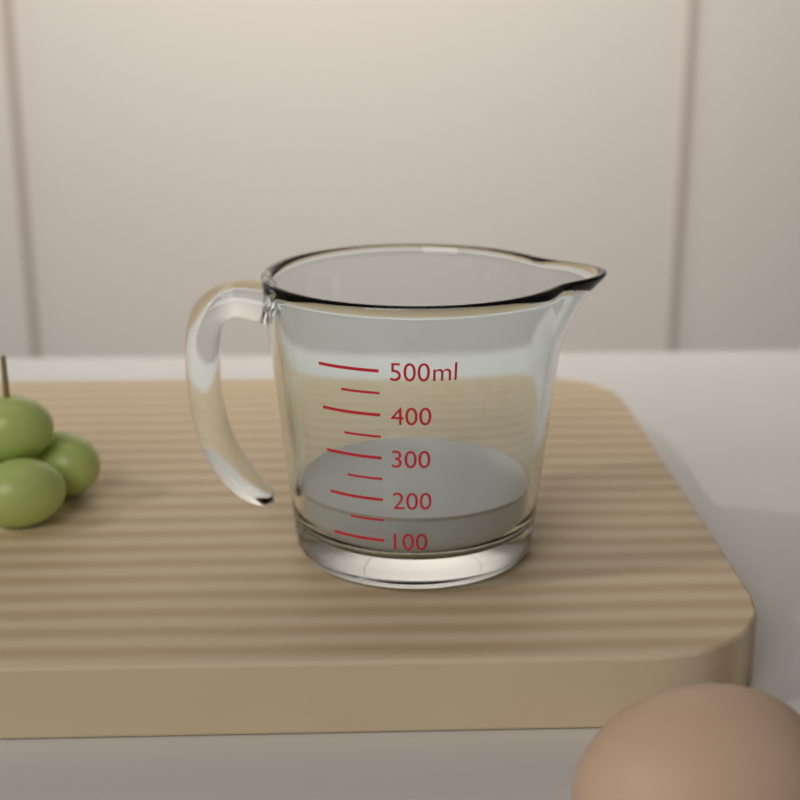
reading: 150 ml
